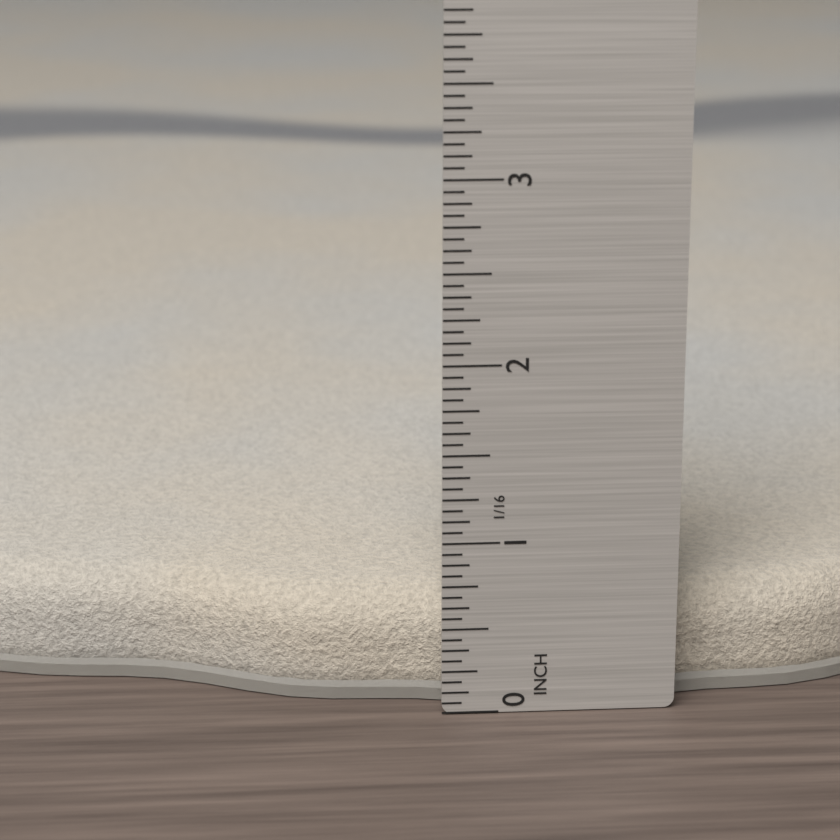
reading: 0.6250 in
